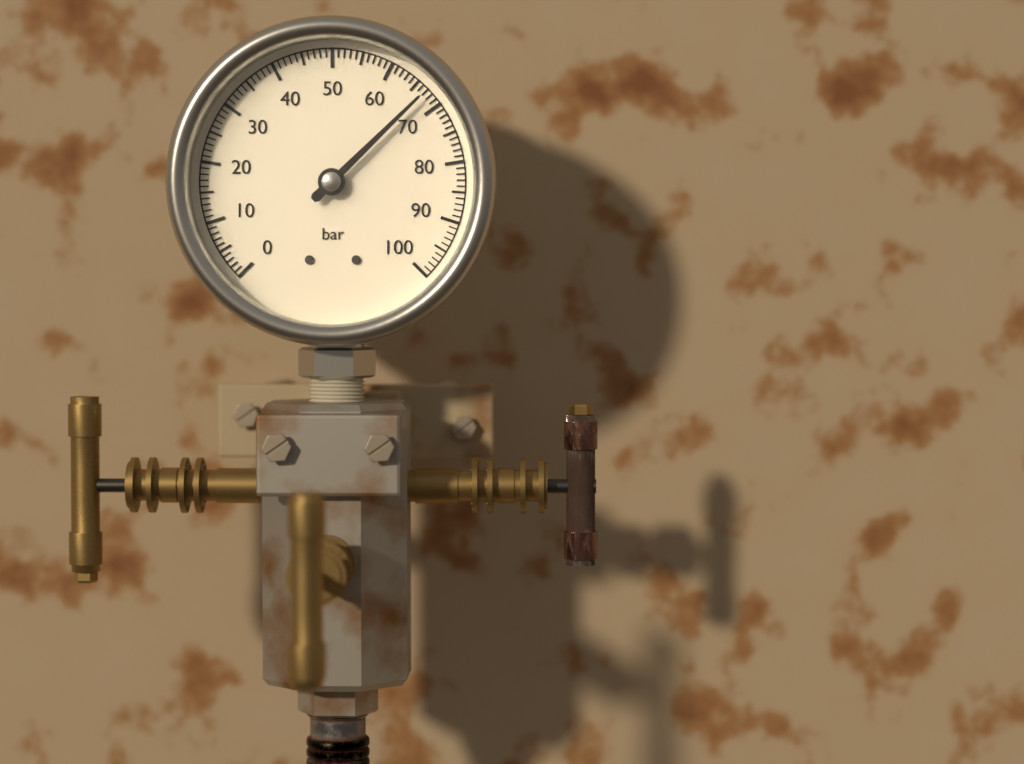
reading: 67 bar
